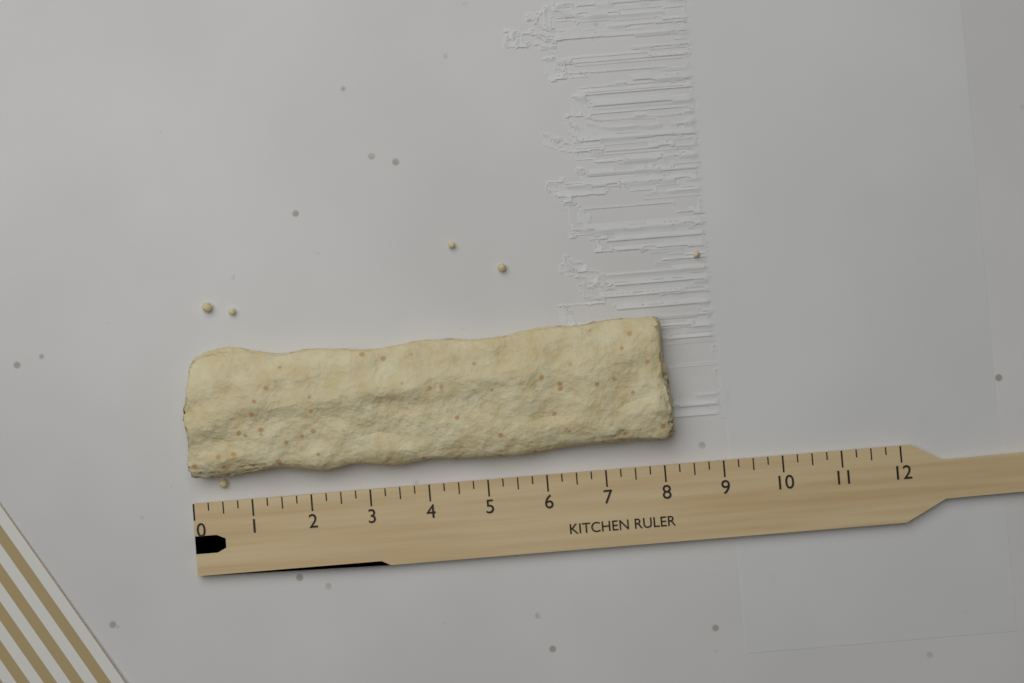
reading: 8.25 (no unit)
